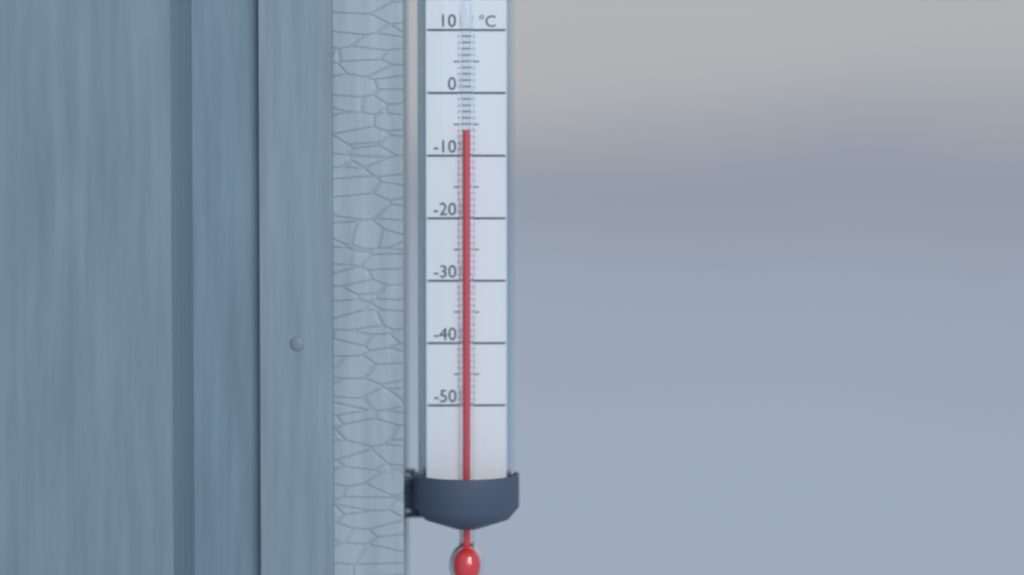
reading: -6 °C
